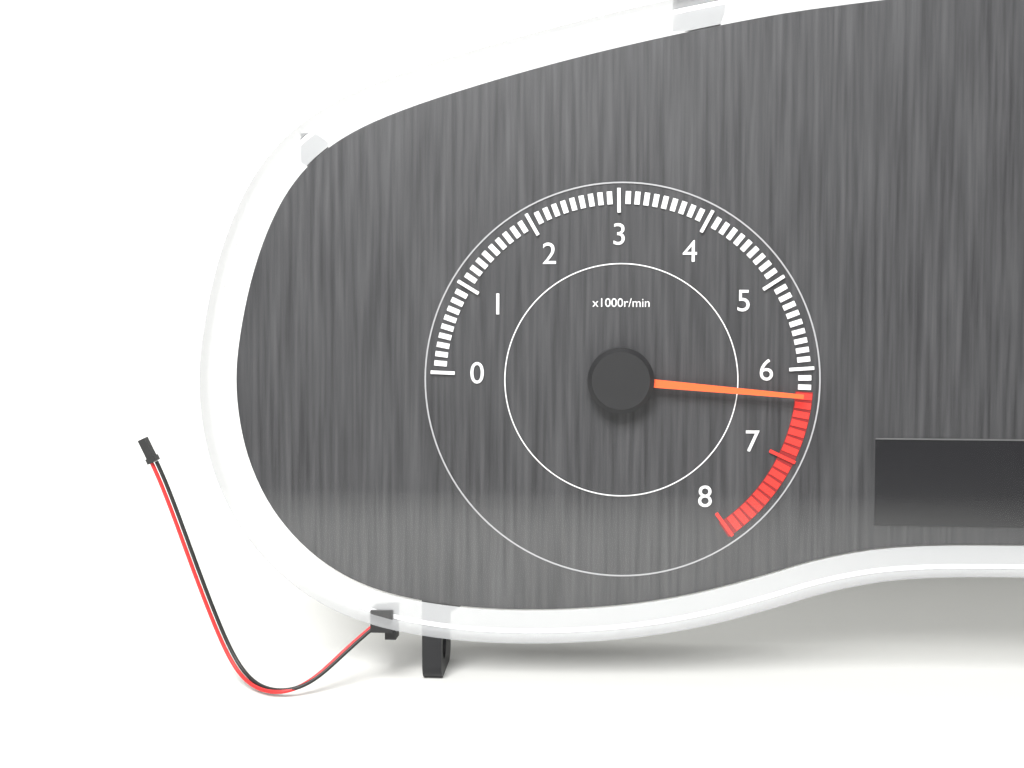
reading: 6300 r/min
